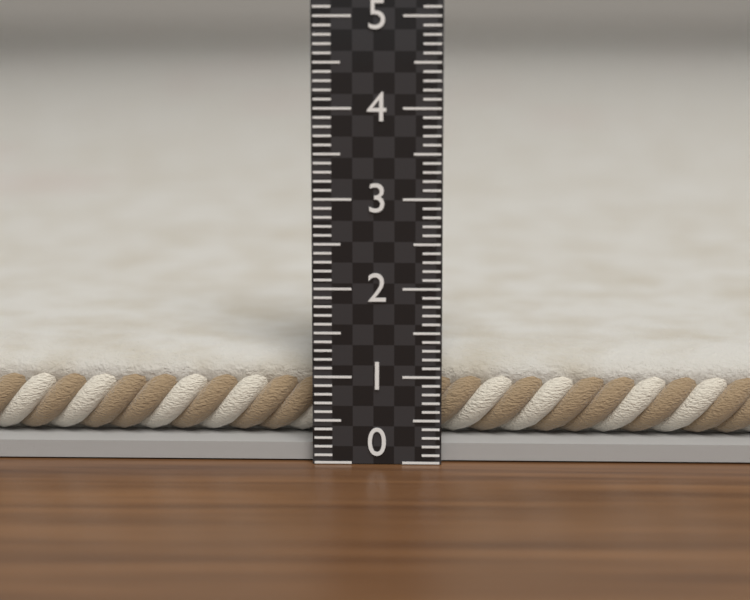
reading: 1.2 (no unit)
